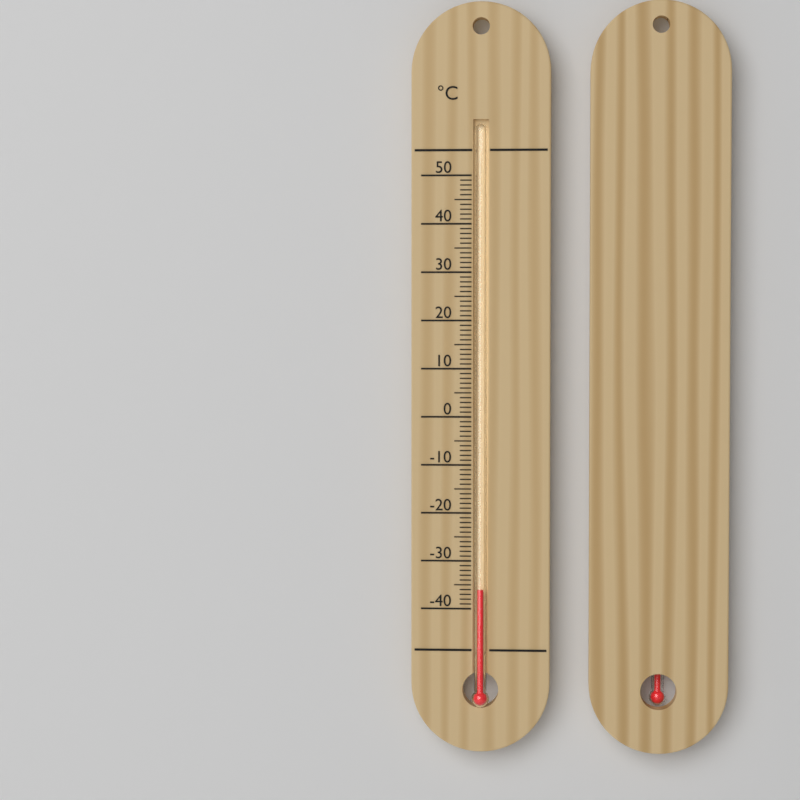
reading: -36 °C
